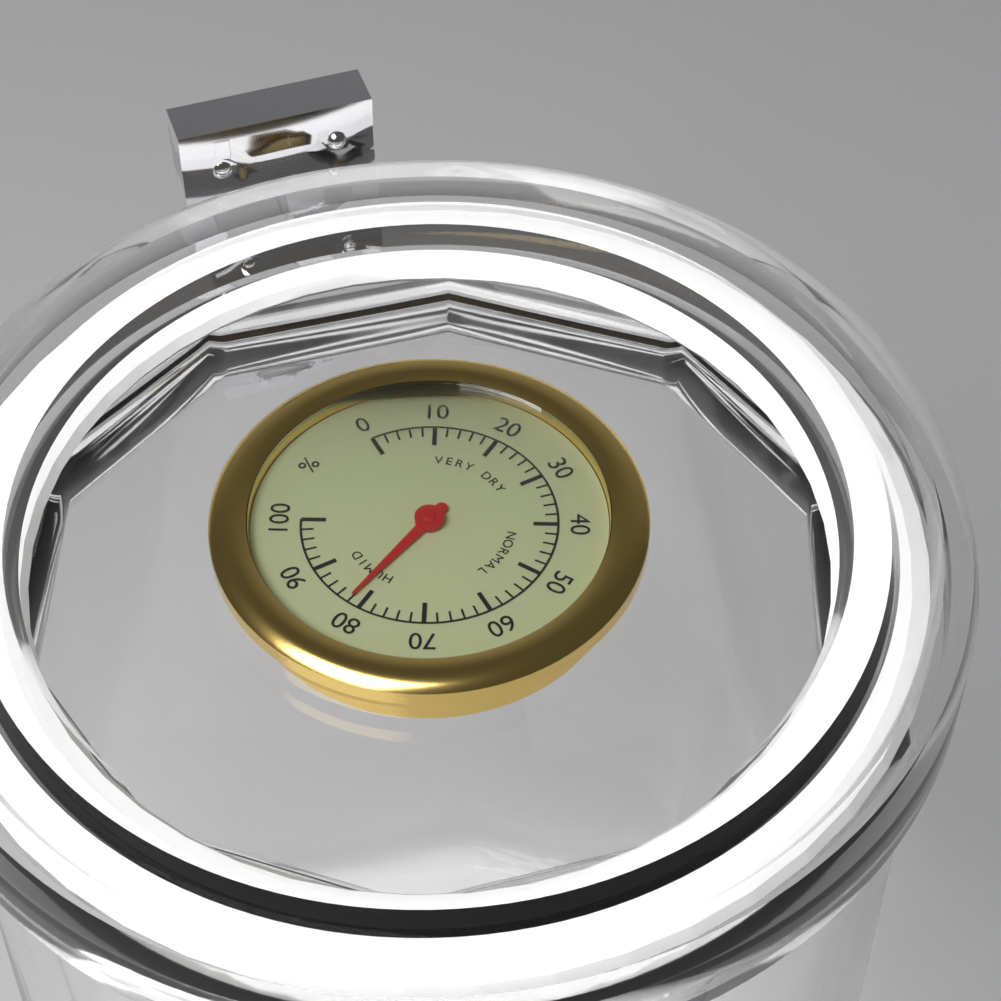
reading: 82 %
